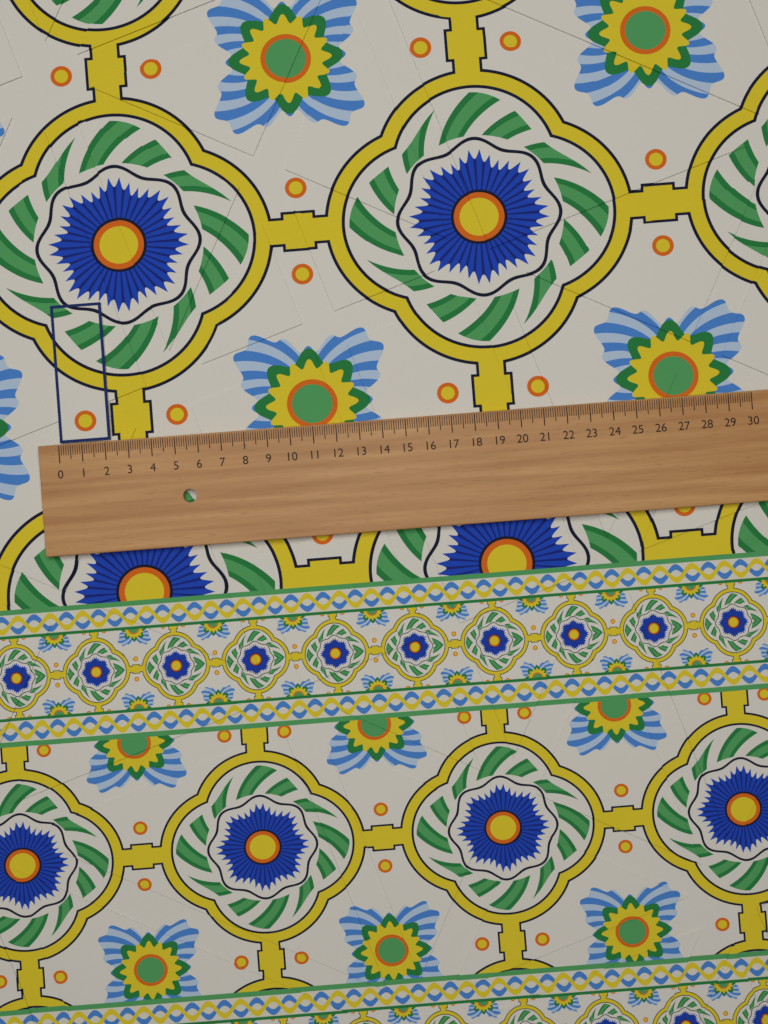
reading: 2.2 (no unit)
